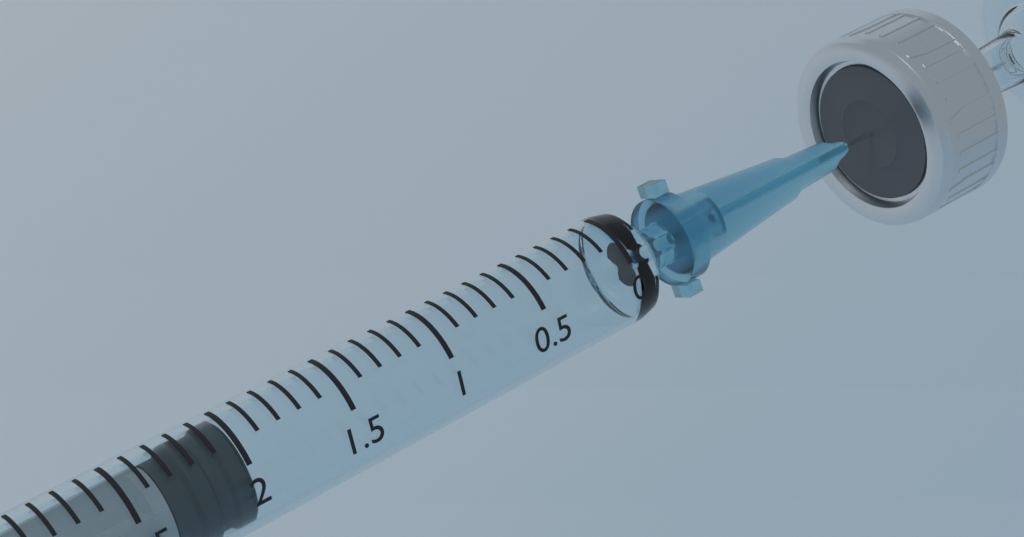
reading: 2.0 ml
